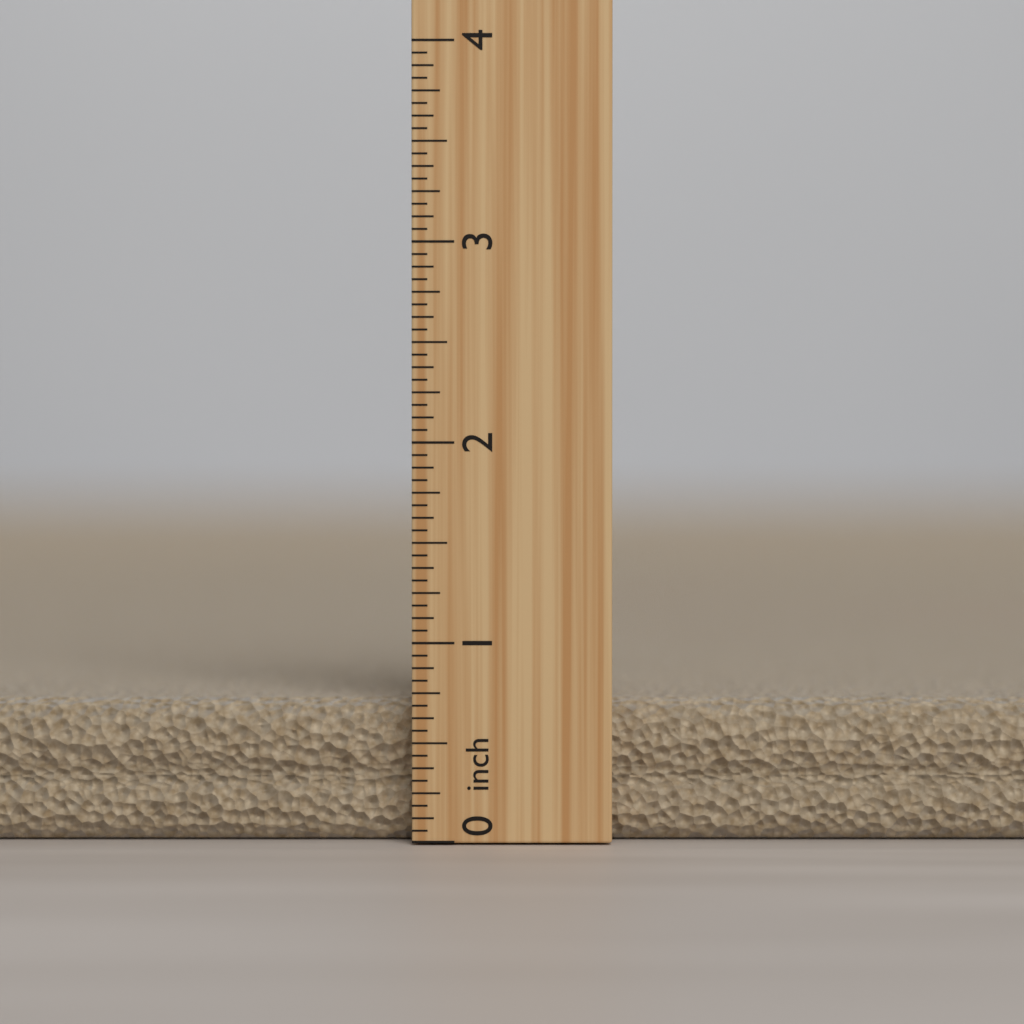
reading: 0.7000 inch
